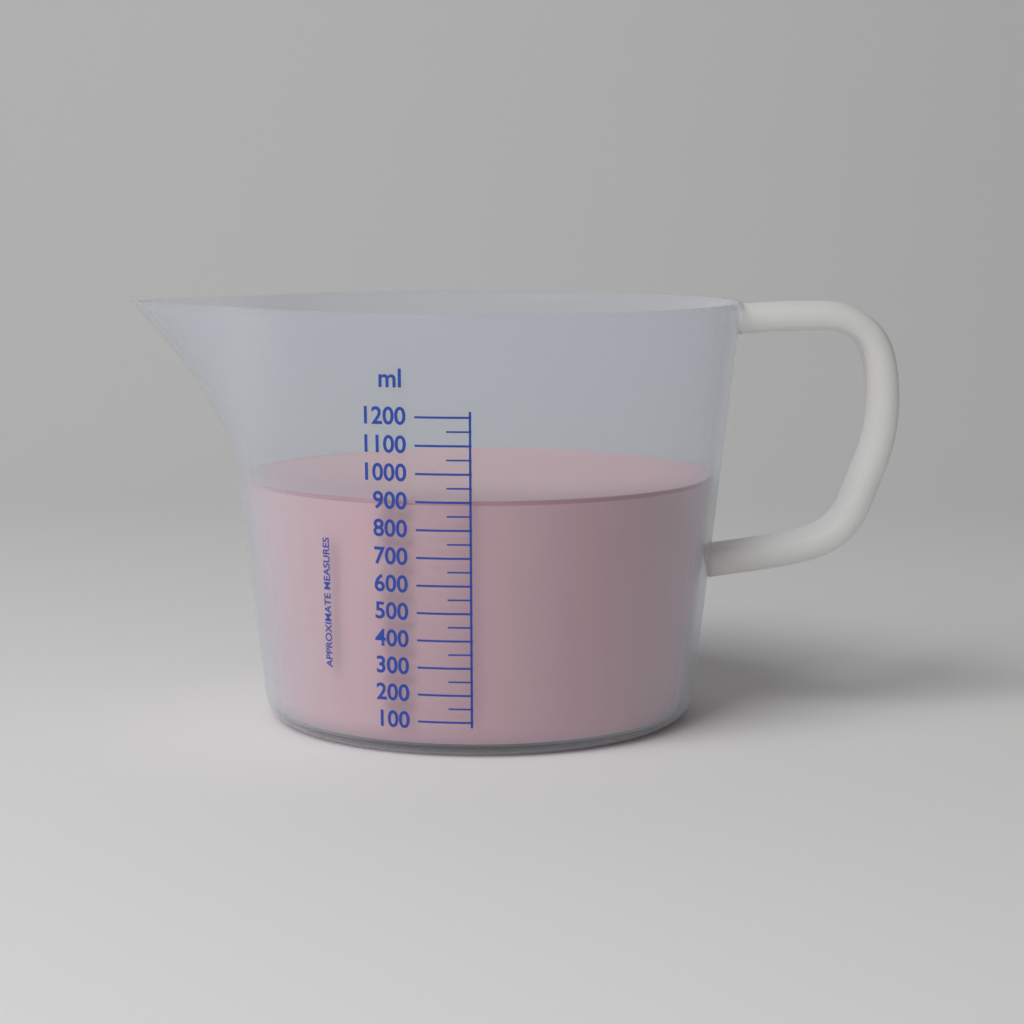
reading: 900 ml
